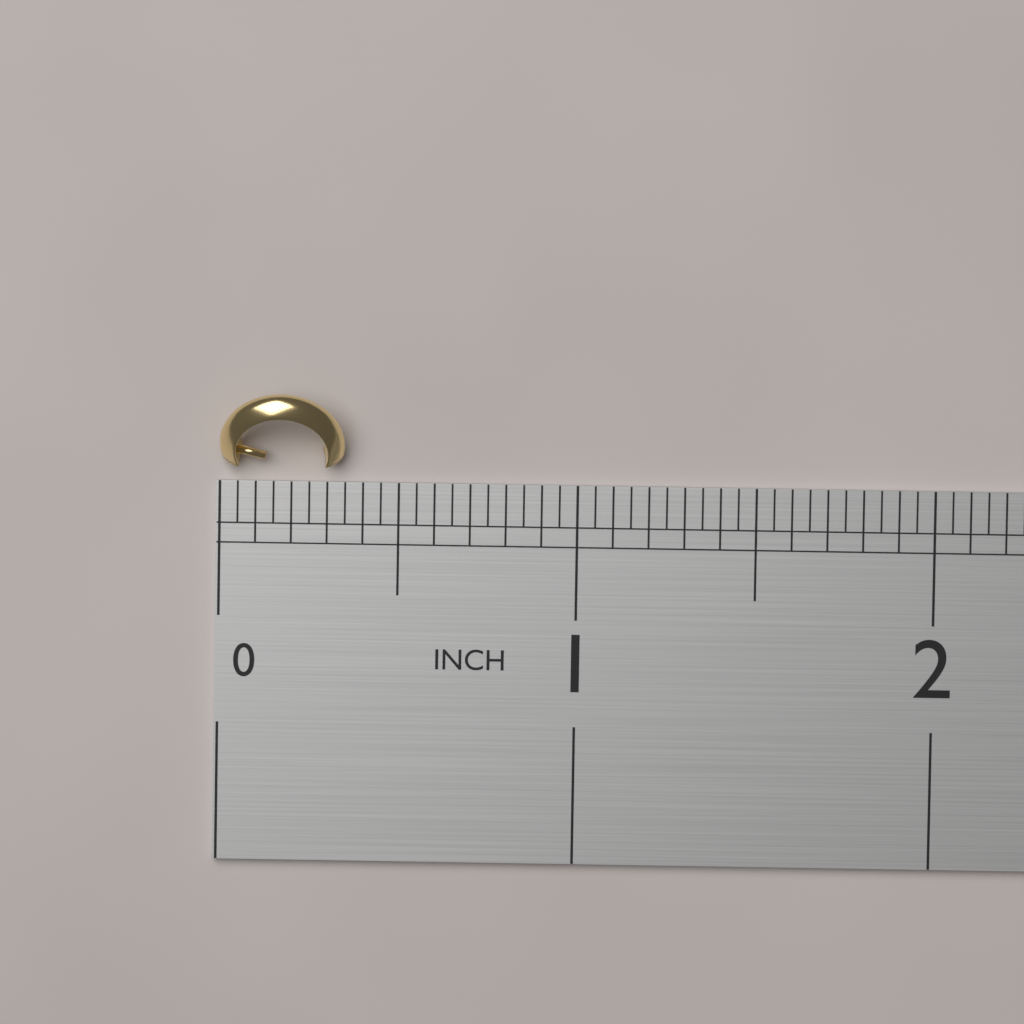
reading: 0.35 in
